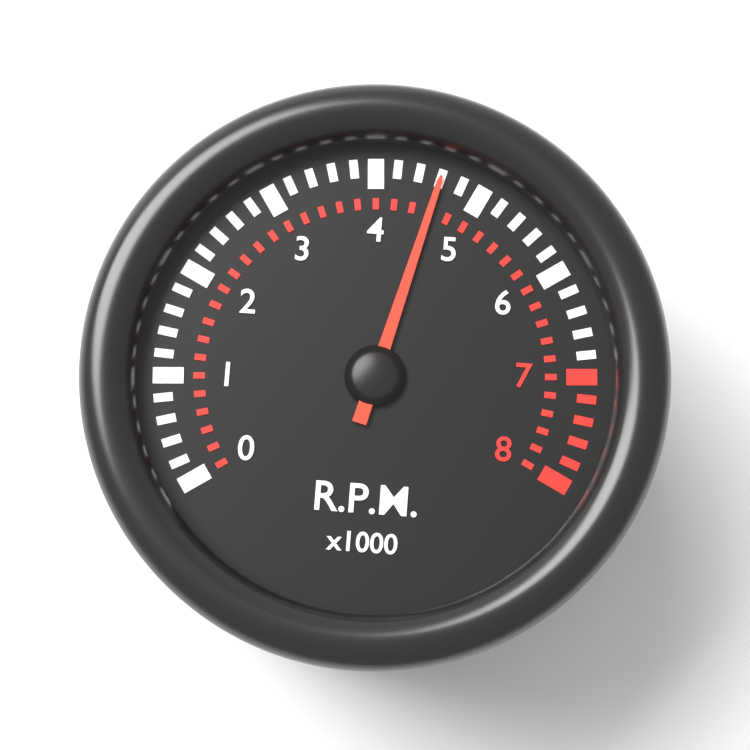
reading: 4.6 x1000 RPM
